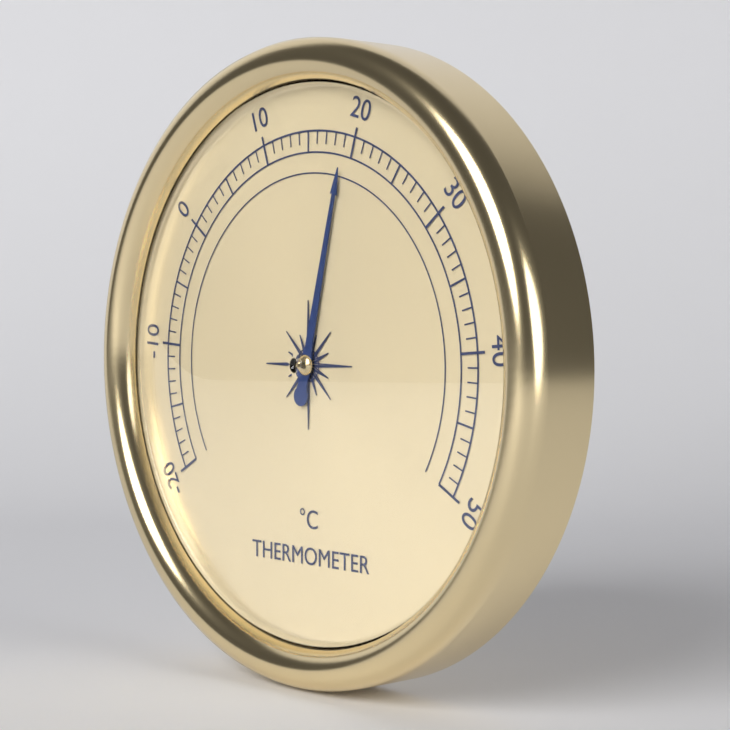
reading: 19 °C
